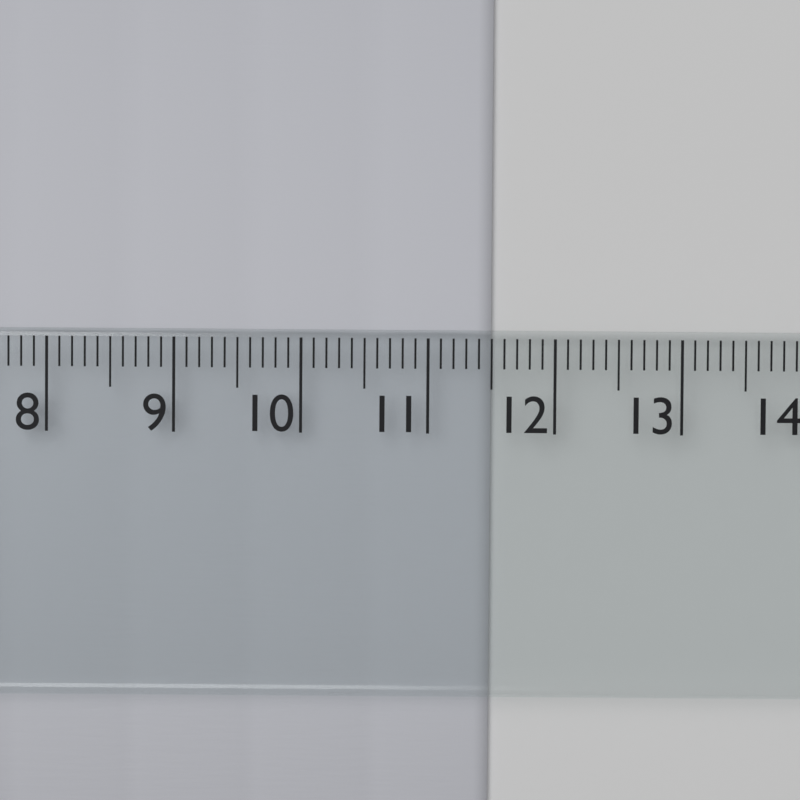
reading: 11.5 cm
